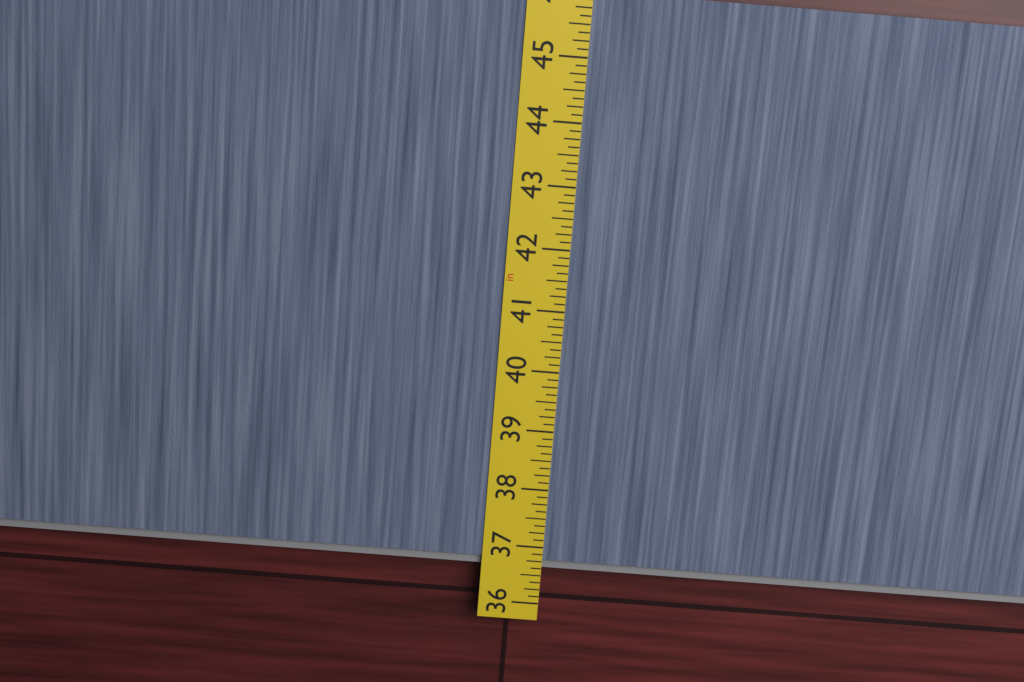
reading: 36.625 in
